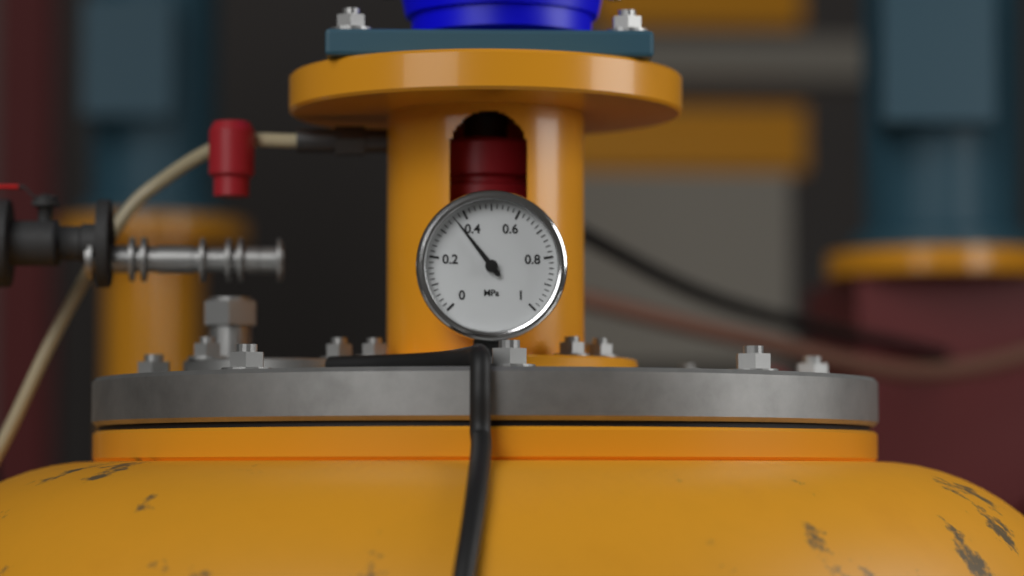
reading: 0.36 MPa
